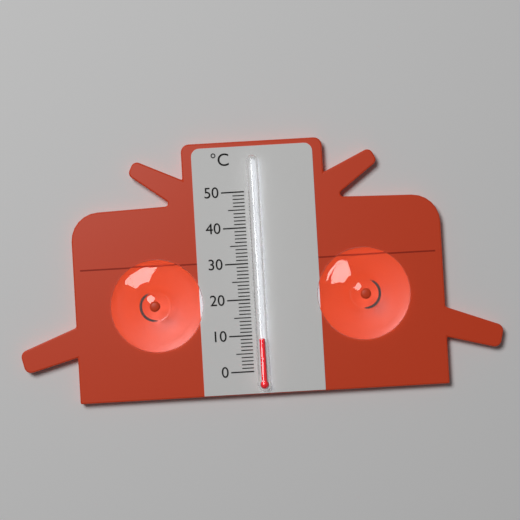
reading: 9 °C
